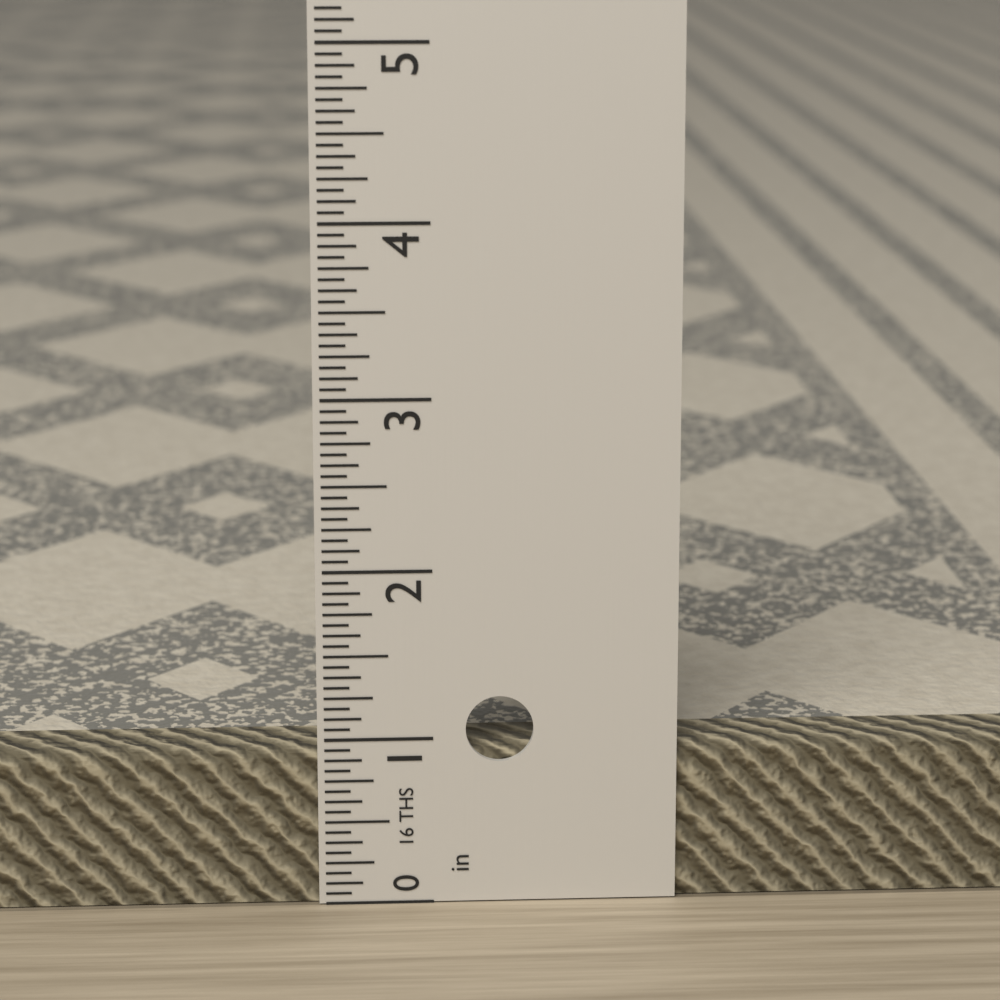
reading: 0.9375 in
